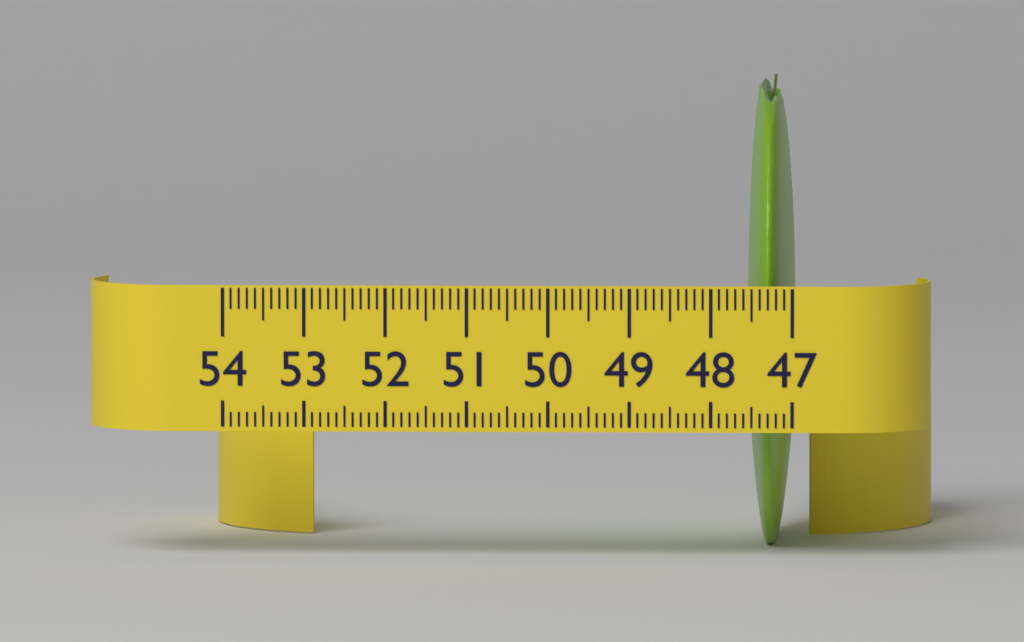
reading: 47.6 (no unit)
